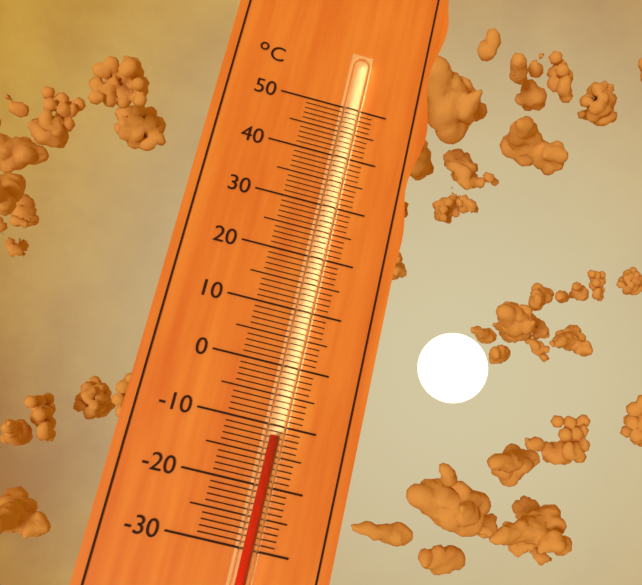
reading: -12 °C
